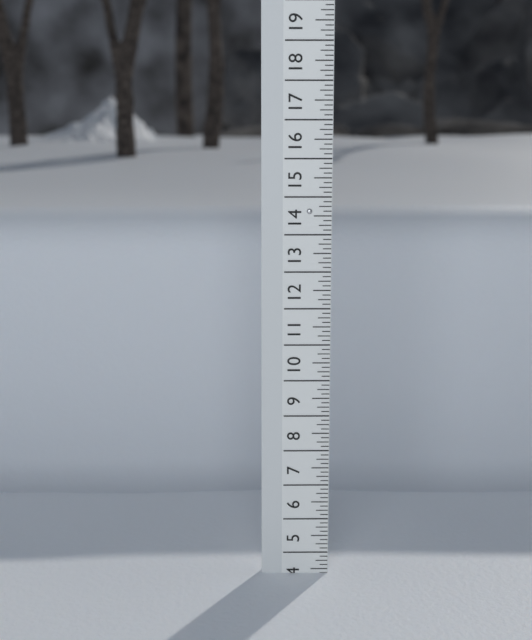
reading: 4.375 (no unit)
